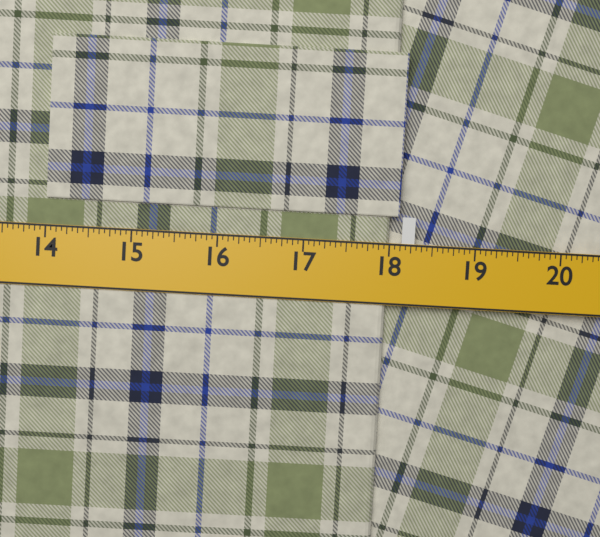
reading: 18.0000 in
